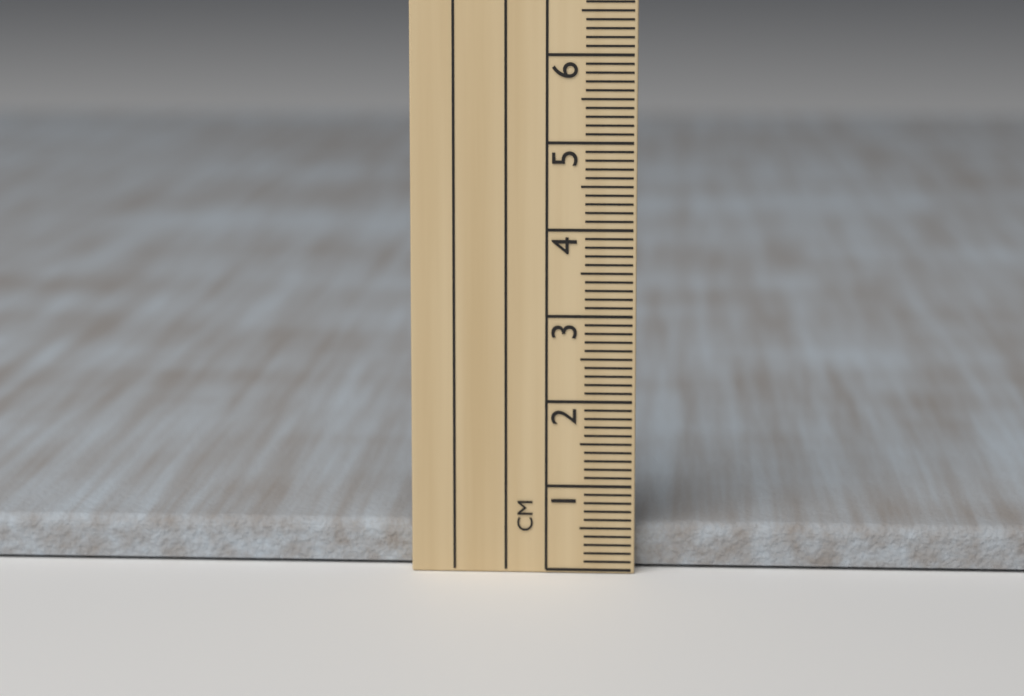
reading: 0.5 cm
